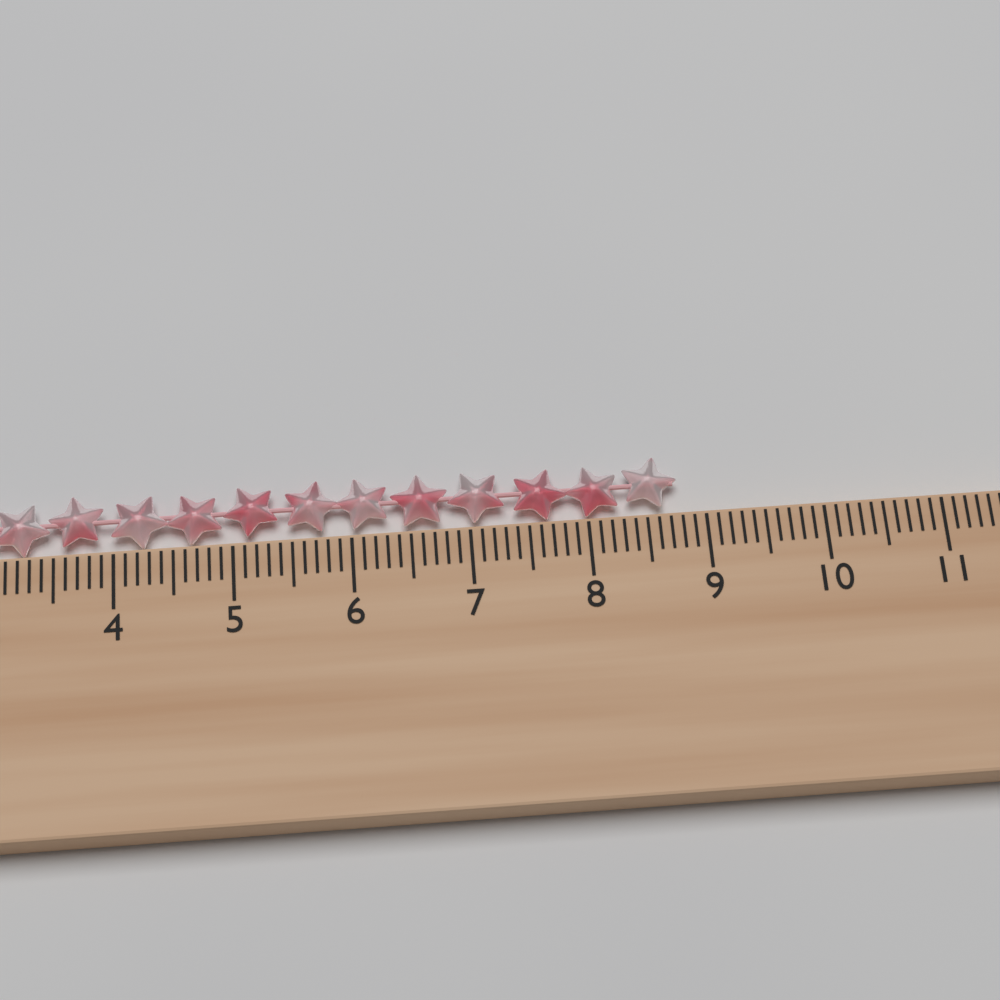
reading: 8.8 cm
